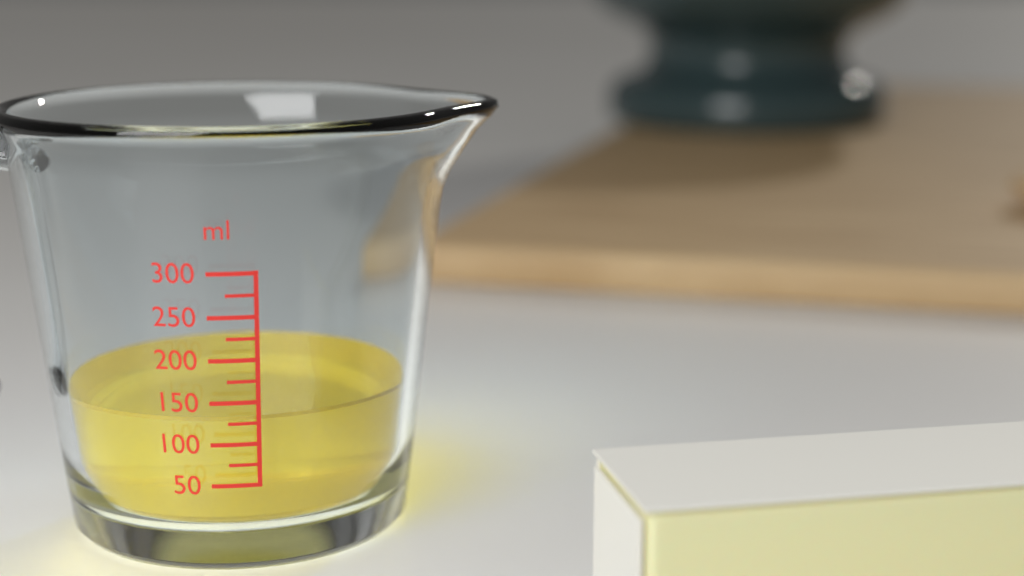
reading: 130 ml
